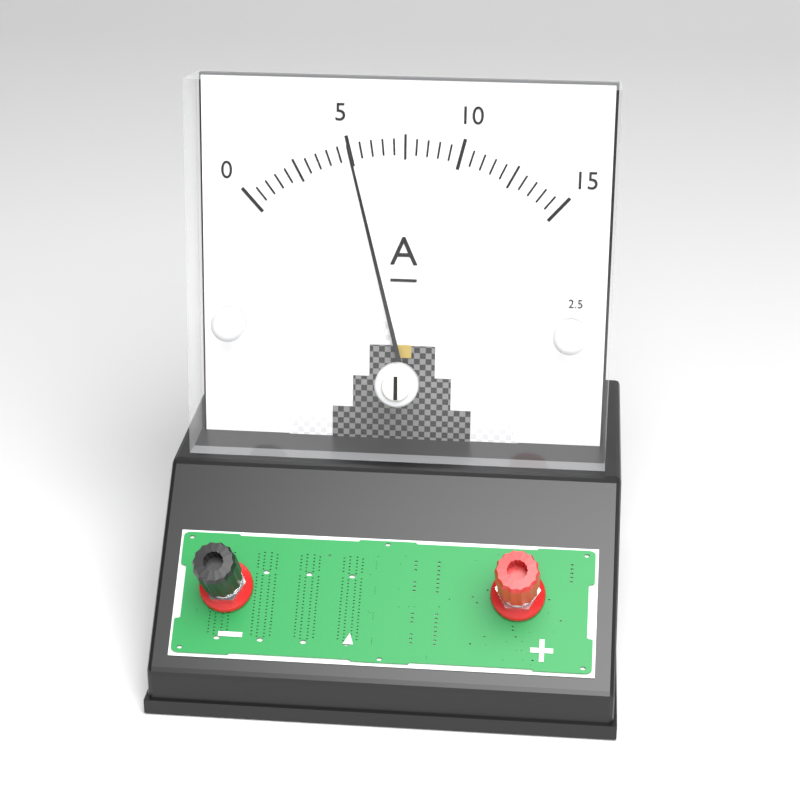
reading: 5.0 A
